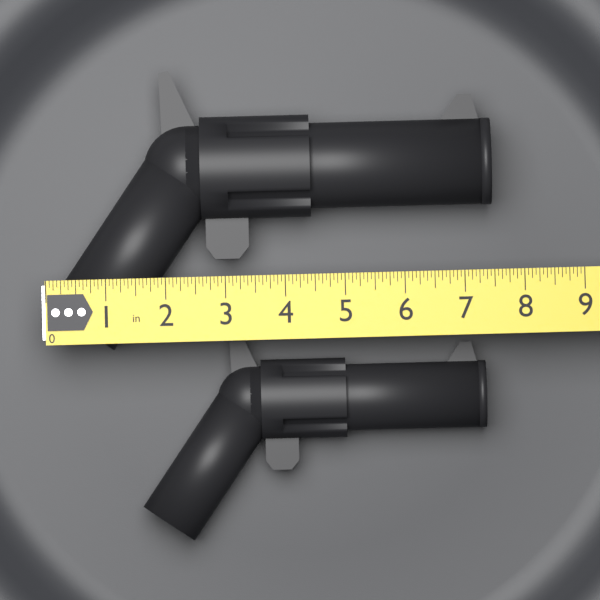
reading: 7.5000 in
